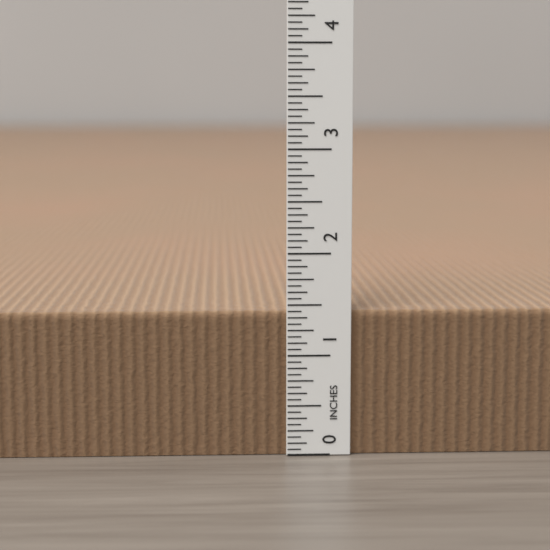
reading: 1.4375 in
